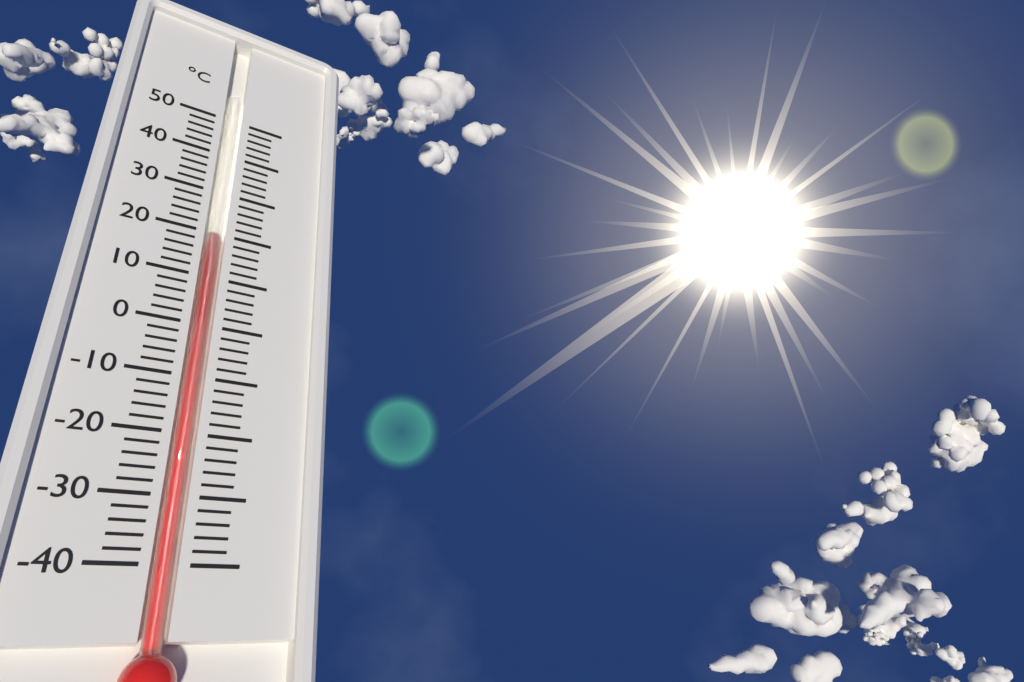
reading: 20 °C
